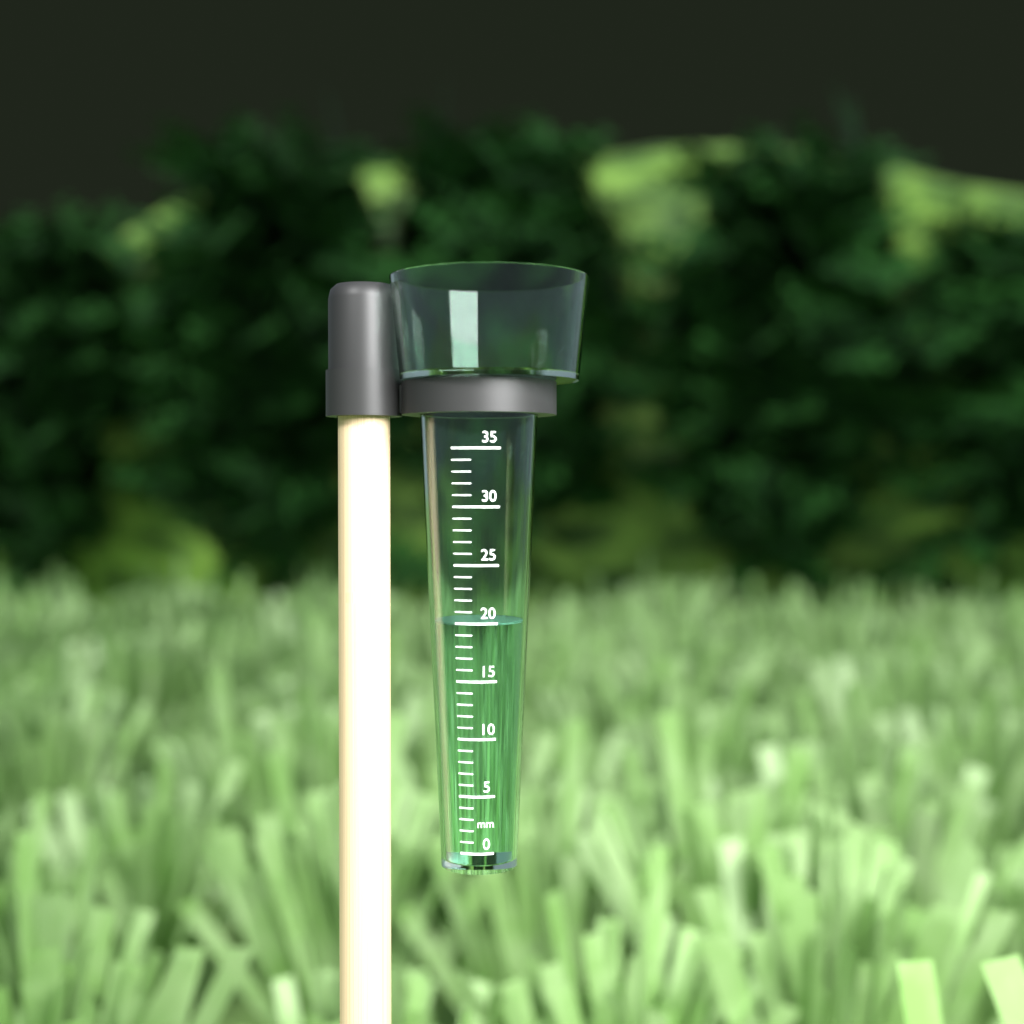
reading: 20 mm
